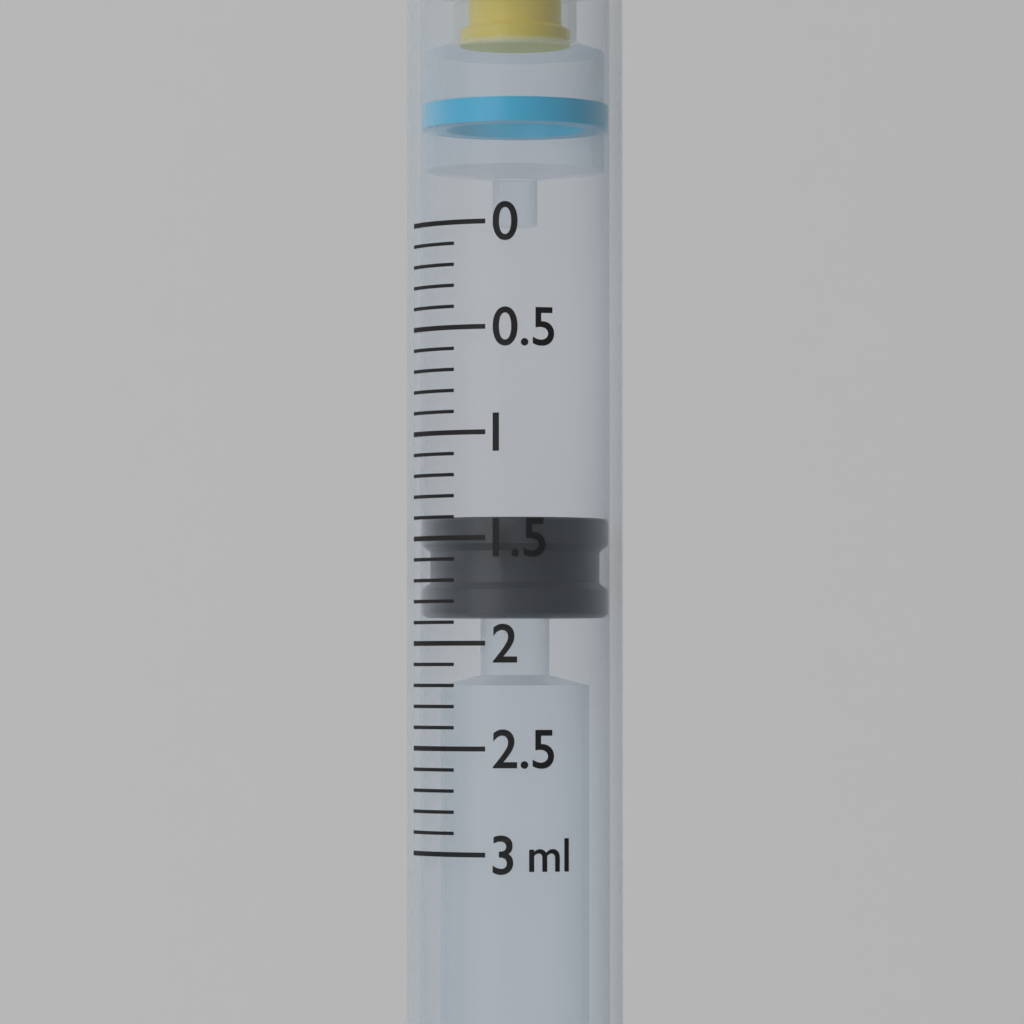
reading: 1.4 ml
